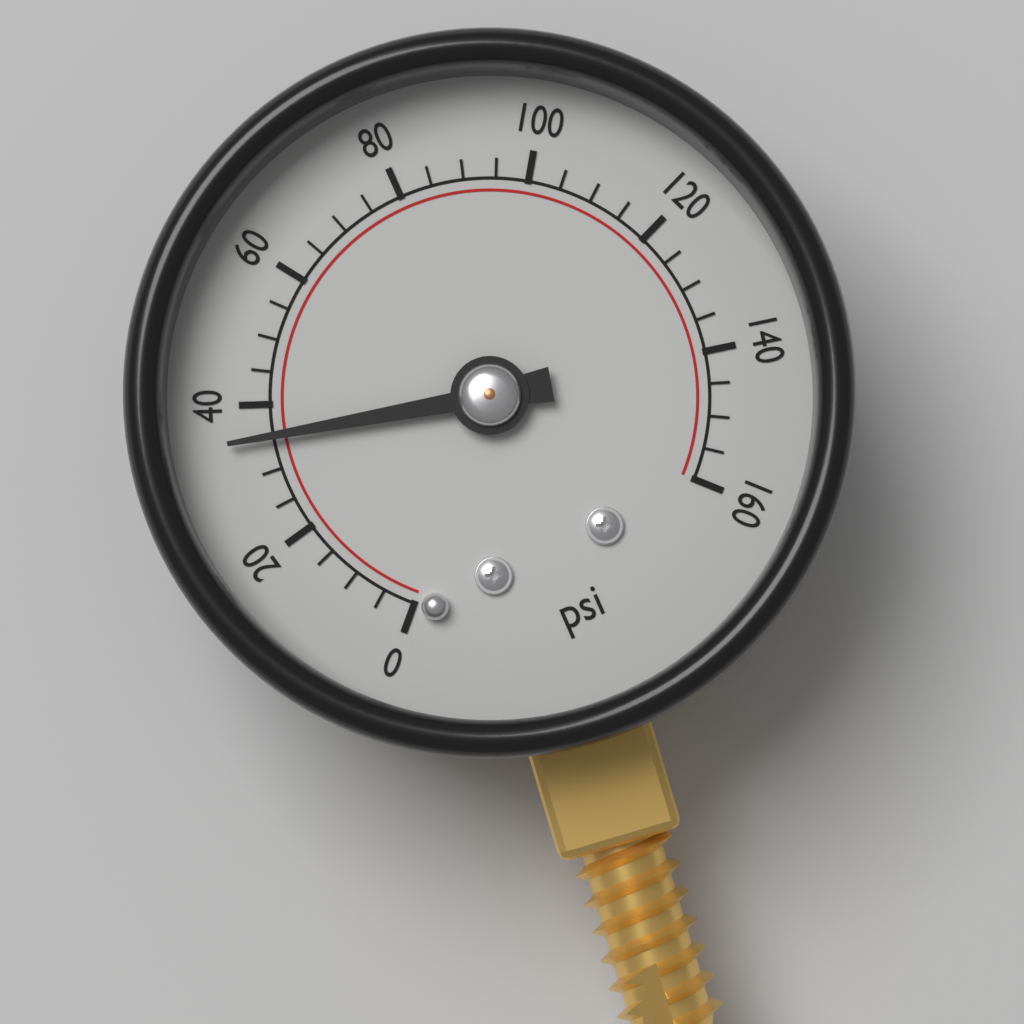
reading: 35 psi
